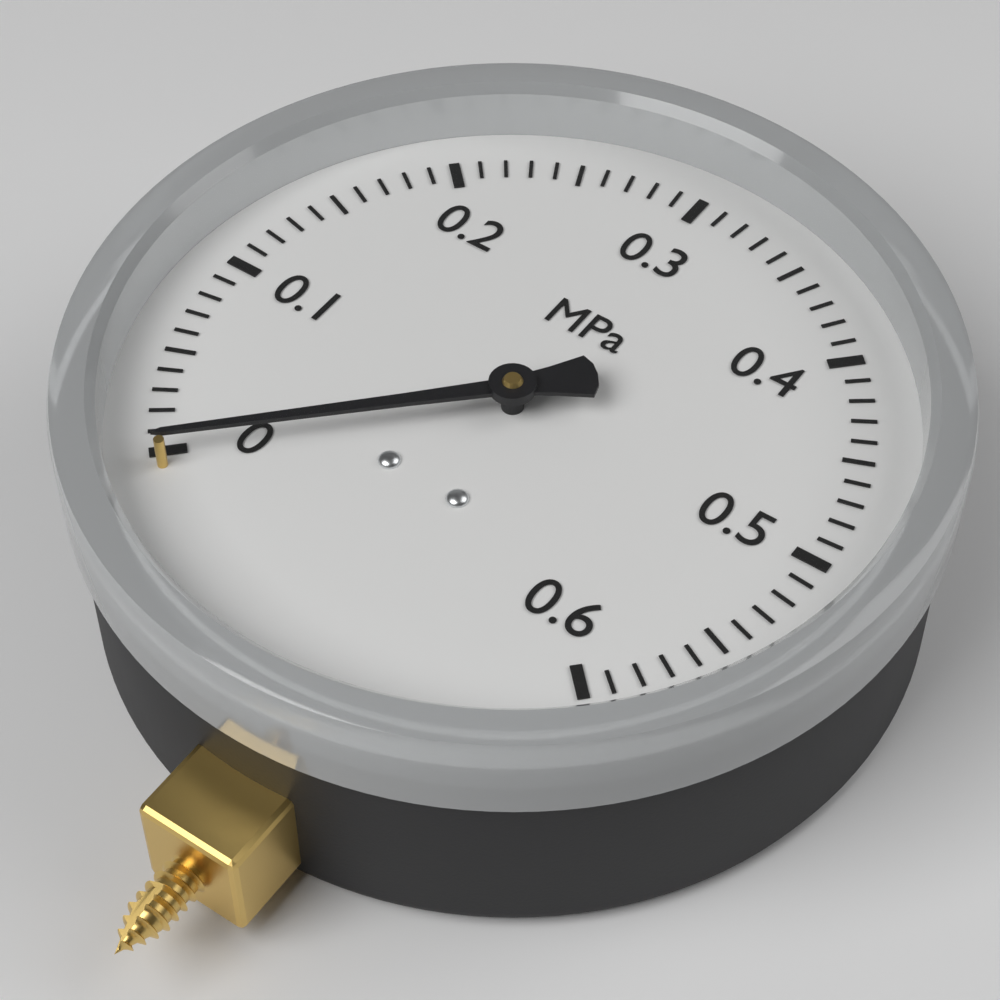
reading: 0.00 MPa
